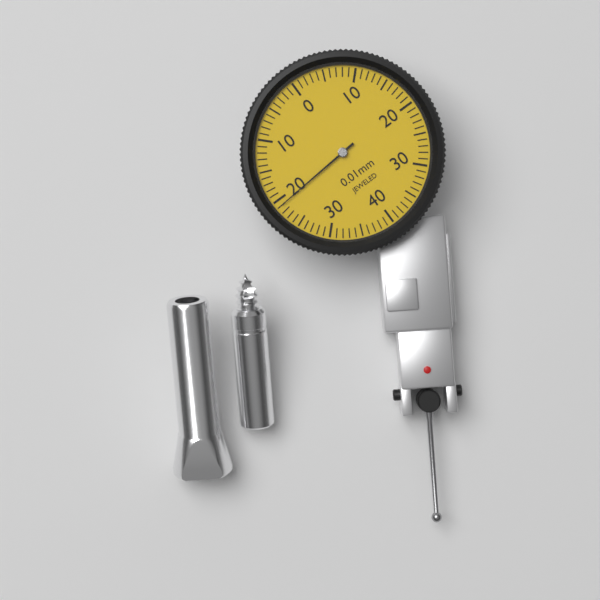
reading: 0.21 mm
